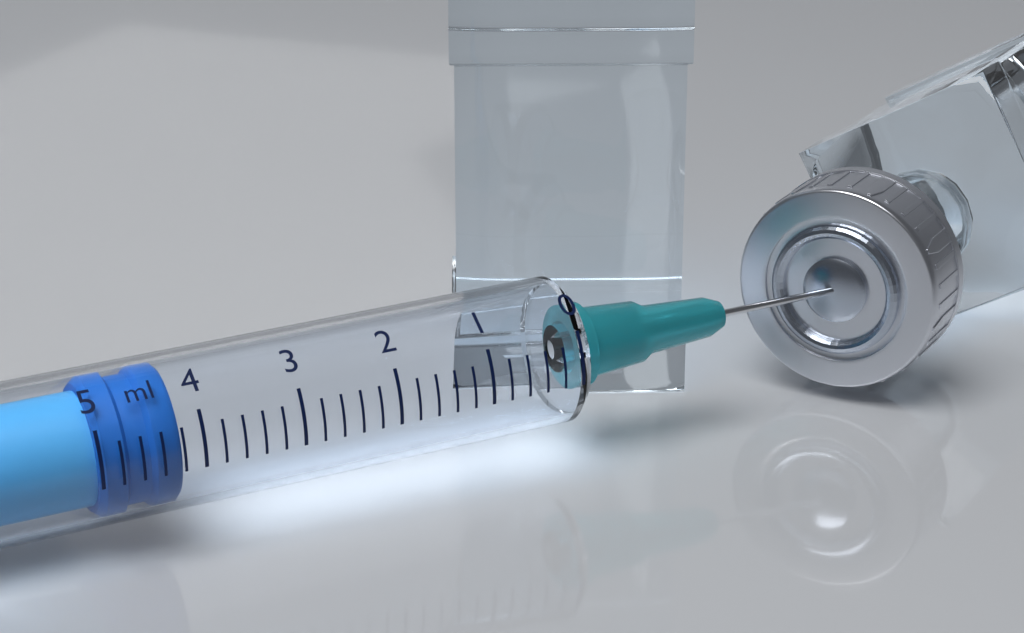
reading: 4.2 ml
